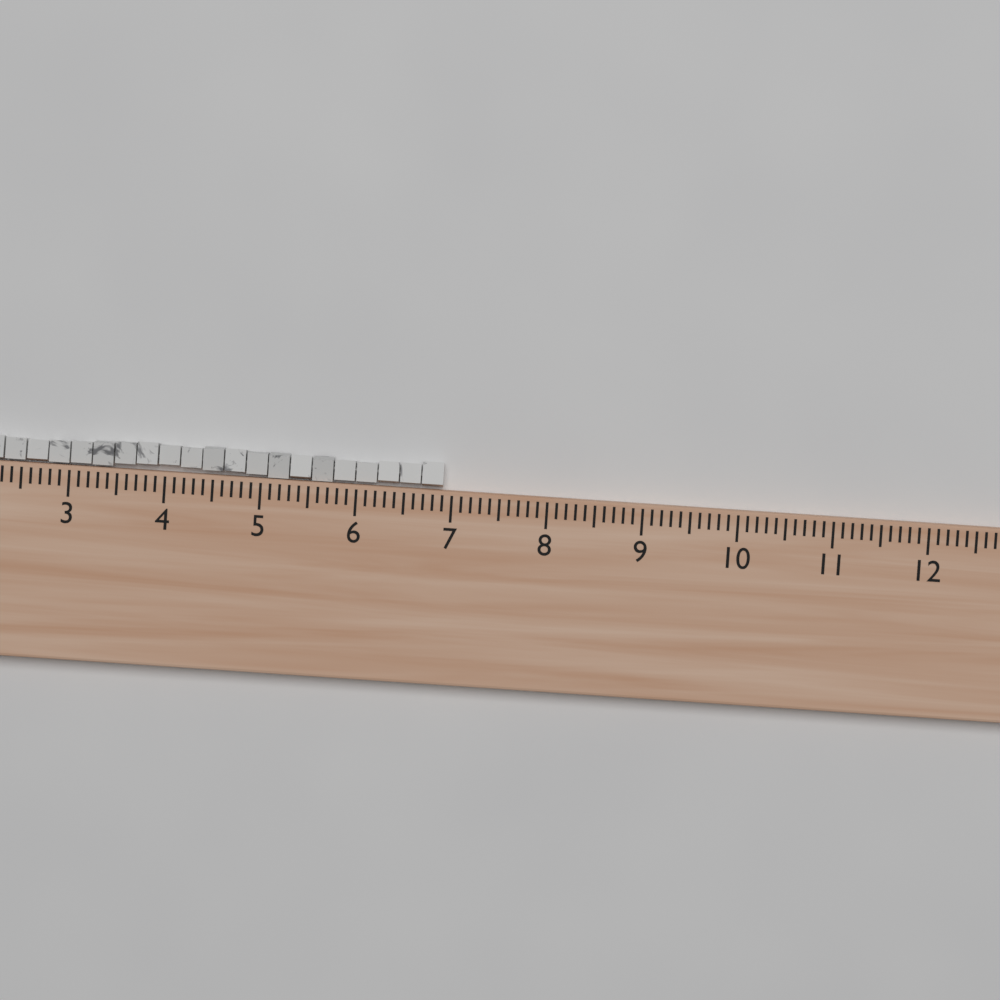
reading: 6.9 (no unit)
